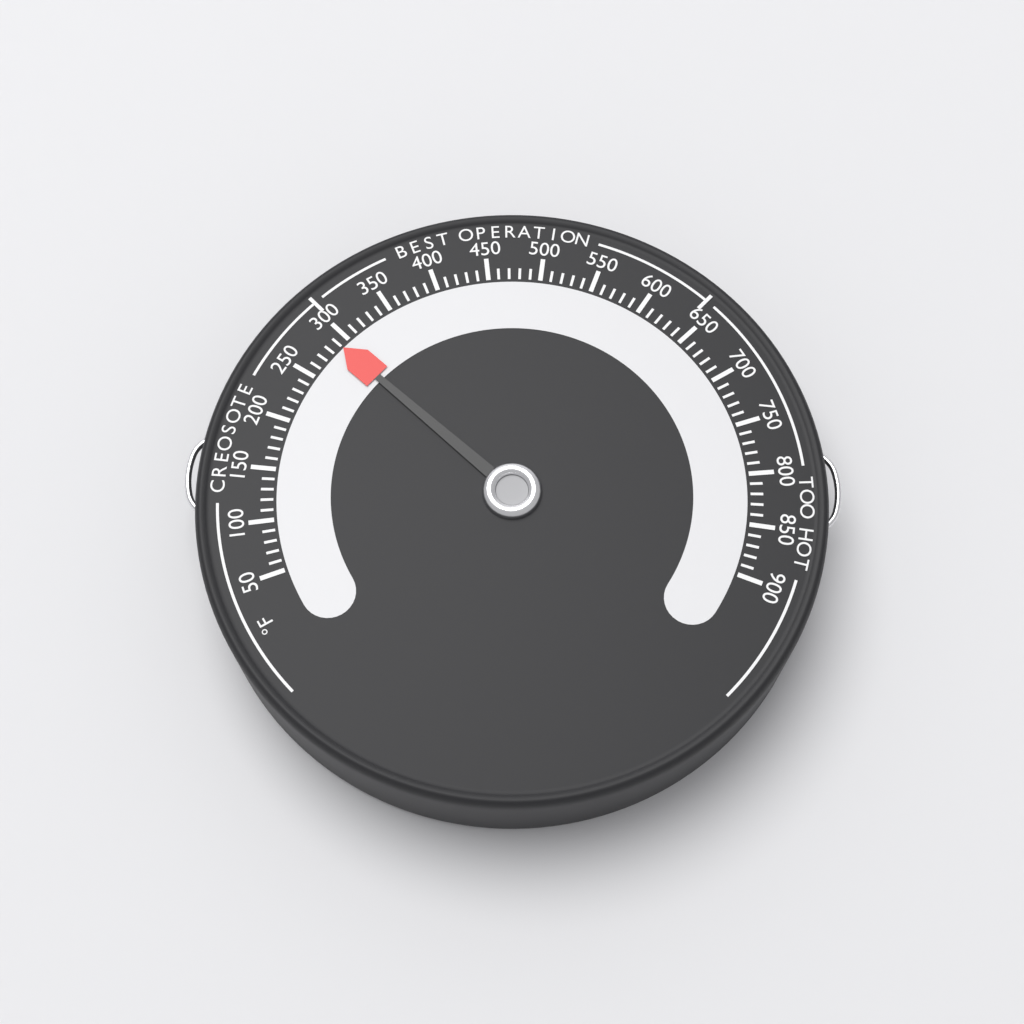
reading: 290 °F
